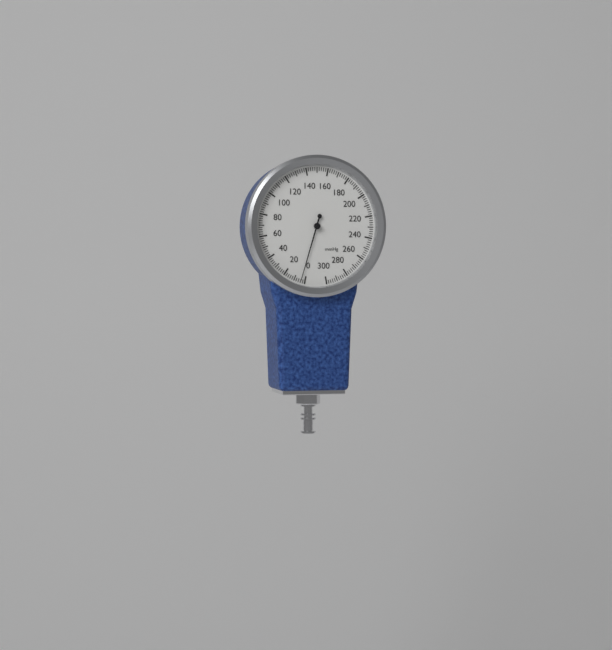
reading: 4 mmHg
